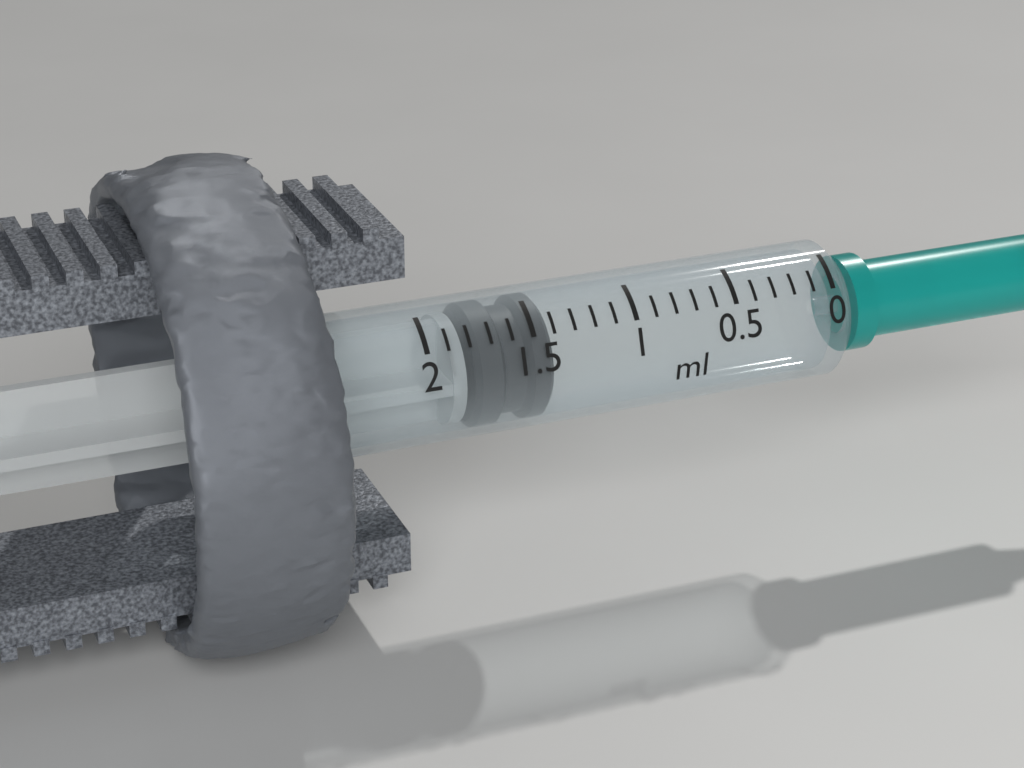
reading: 1.4 ml
